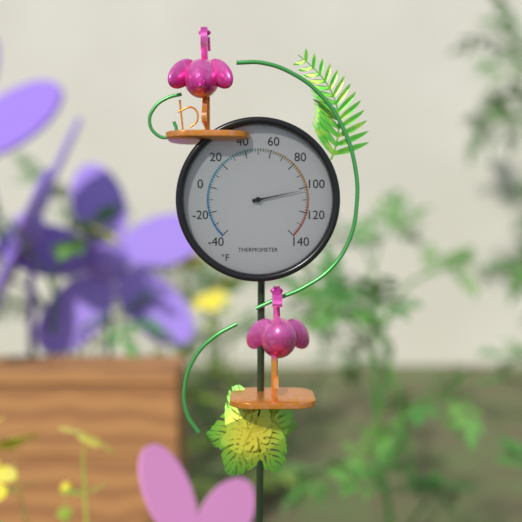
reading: 102 °F
